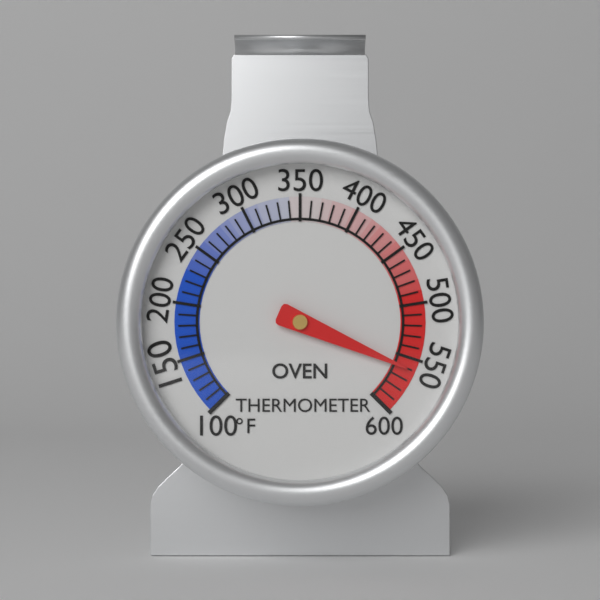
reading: 560 °F
